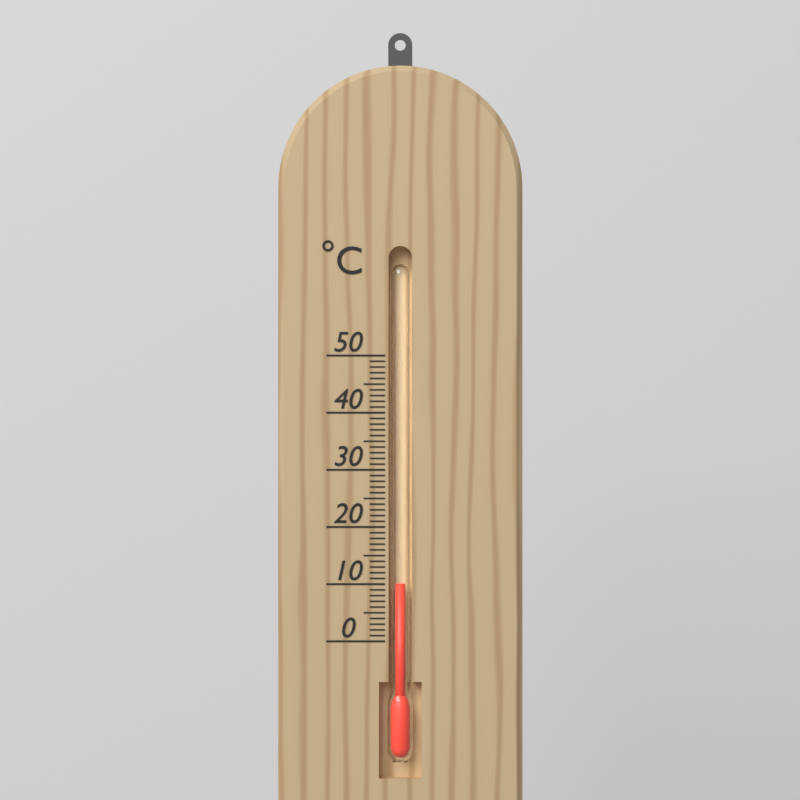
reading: 10 °C
